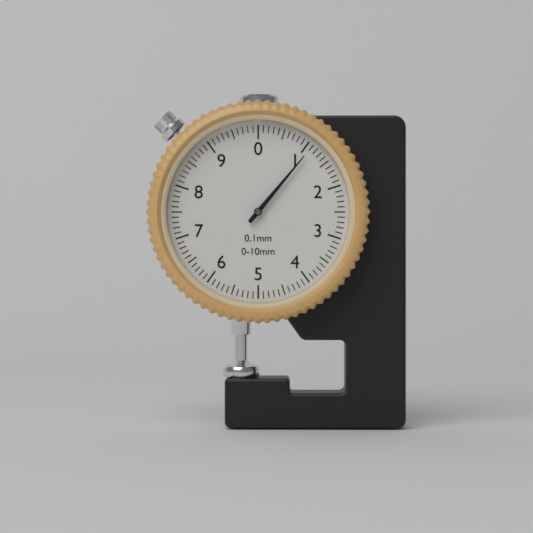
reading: 1.1 mm
